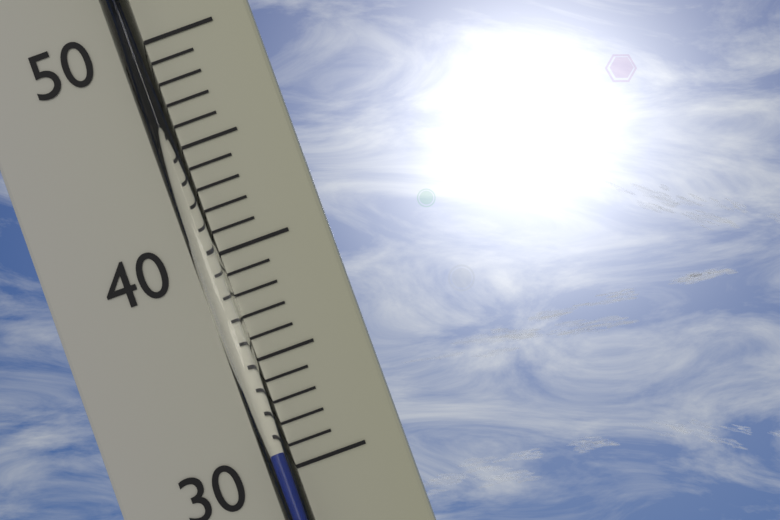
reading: 31 (no unit)
